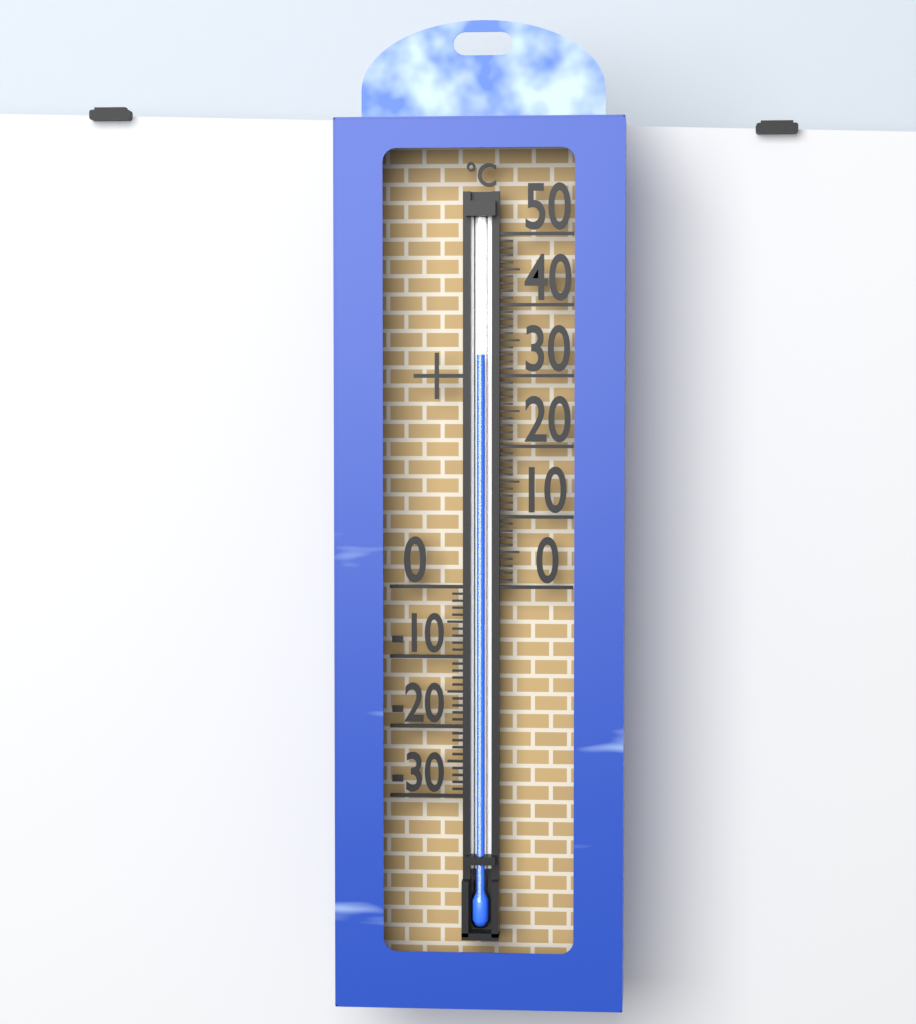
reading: 33 °C
